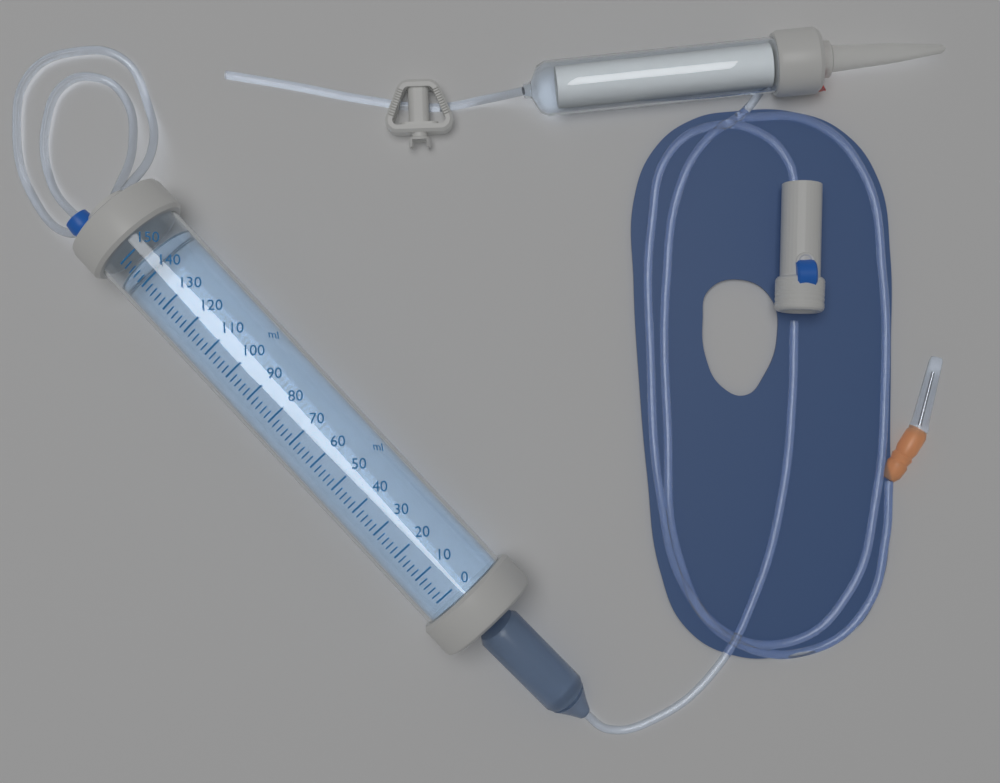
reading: 146 ml
